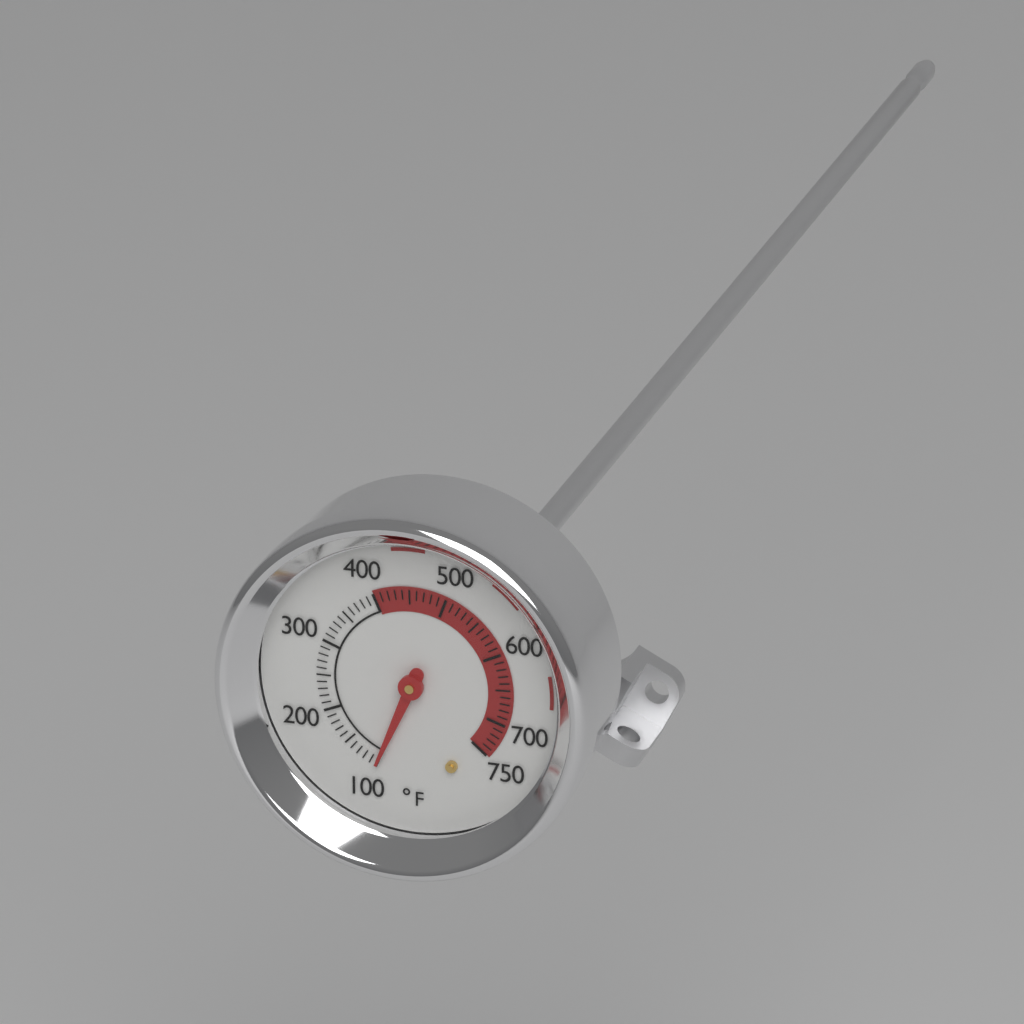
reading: 100 °F
